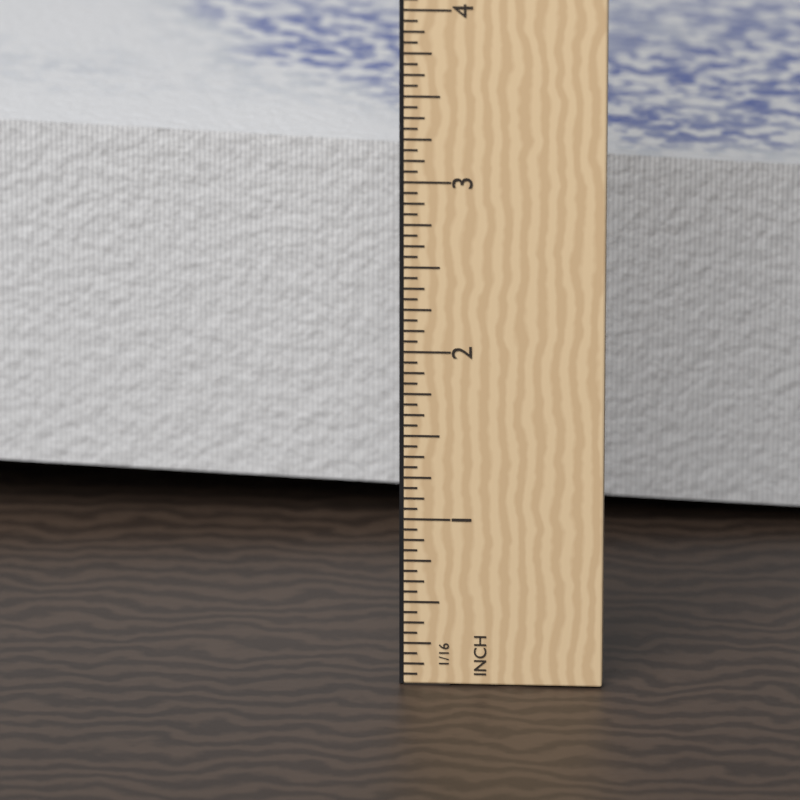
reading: 3.3750 in
